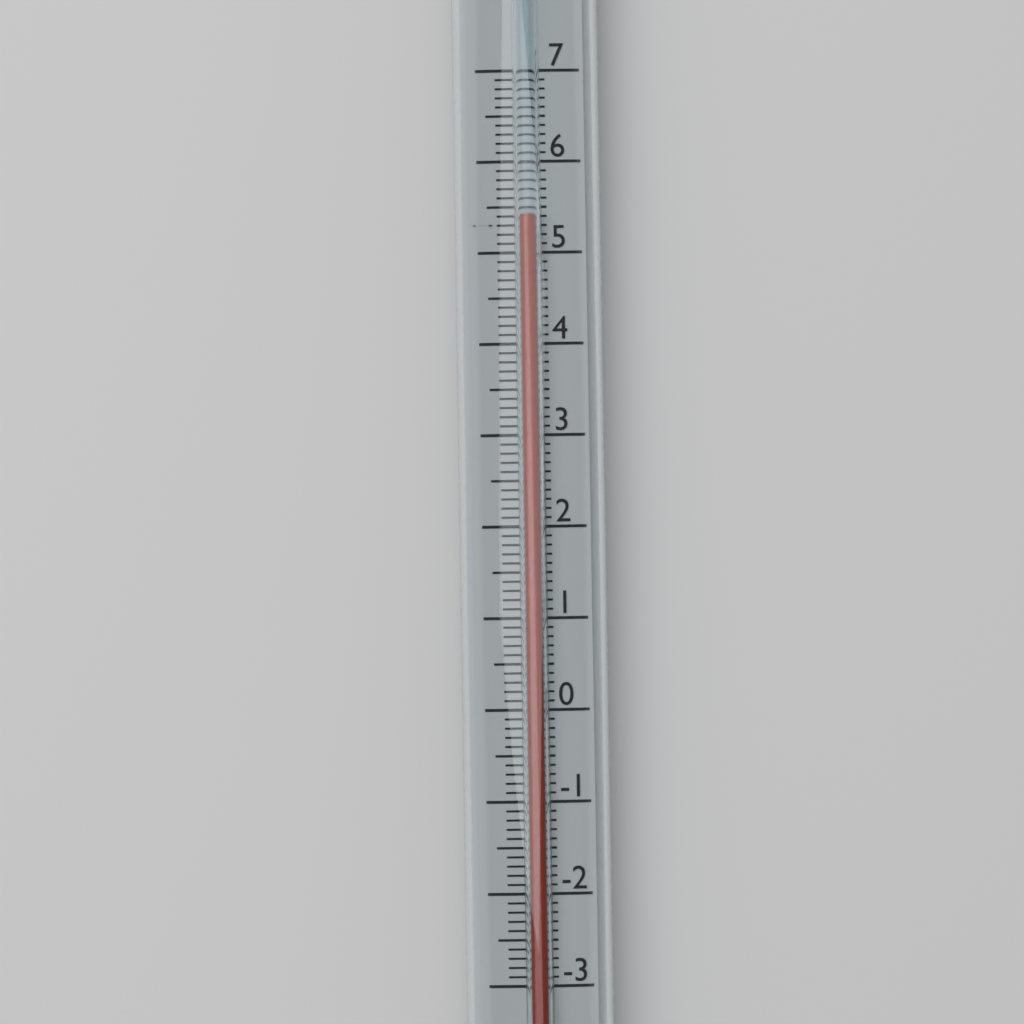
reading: 5.4 (no unit)
